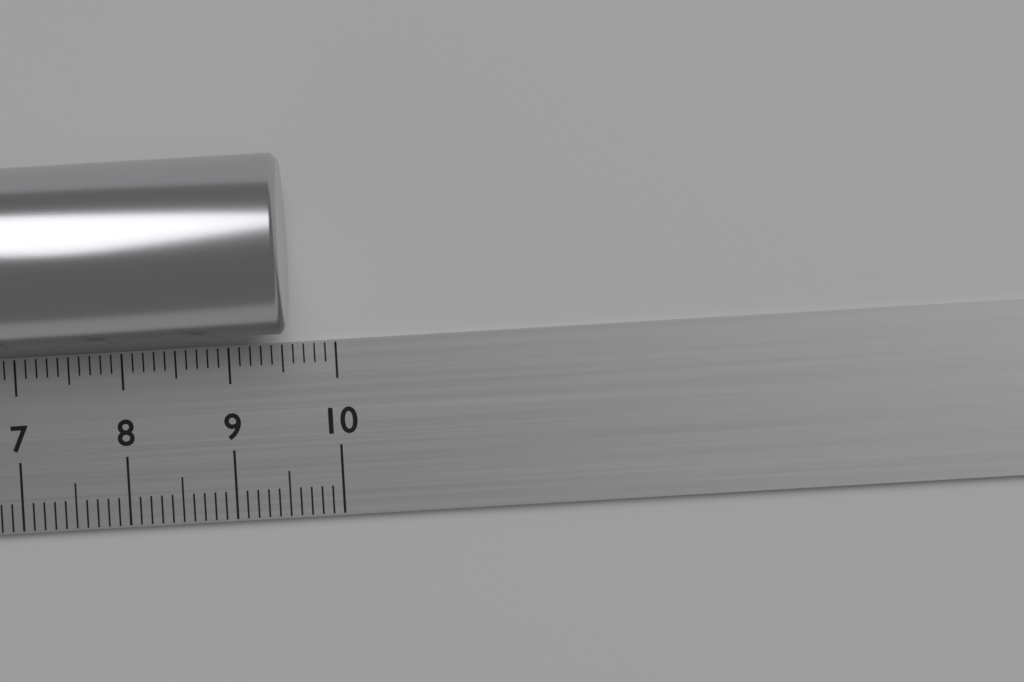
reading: 9.6 cm
